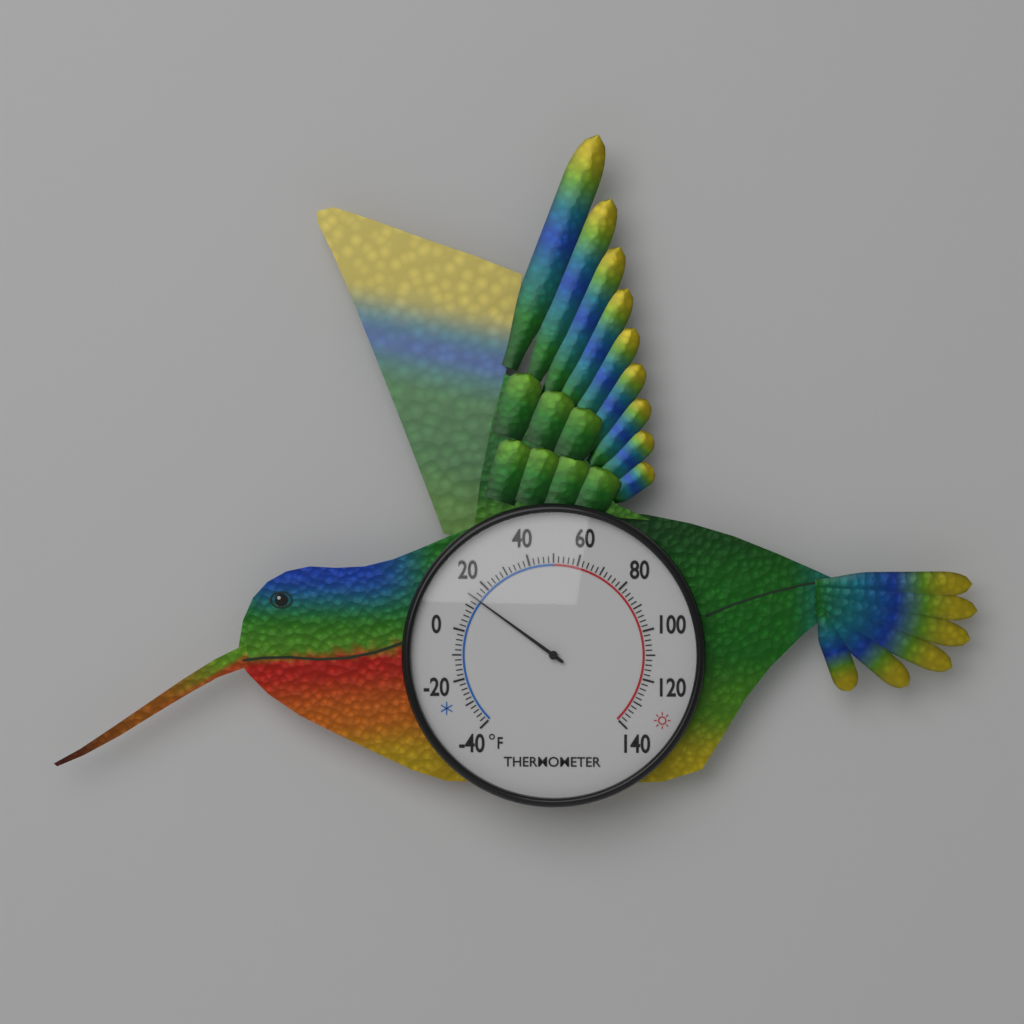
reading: 14 °F
